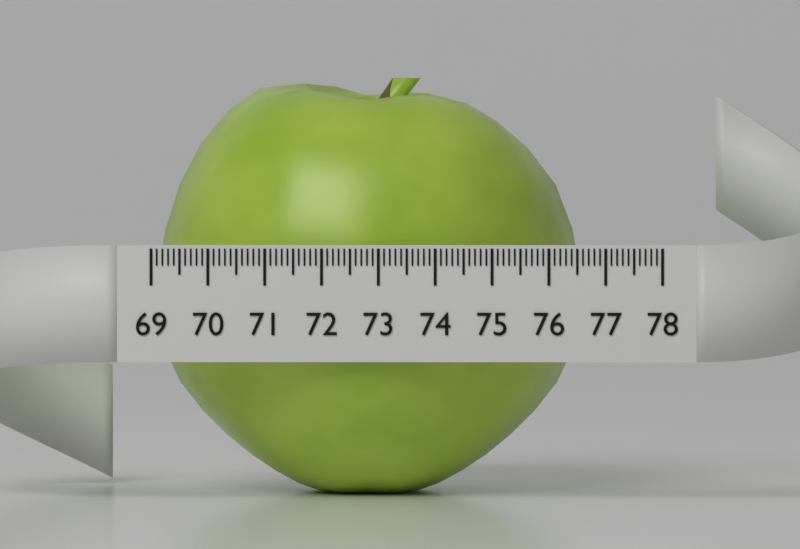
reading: 76.6 (no unit)
